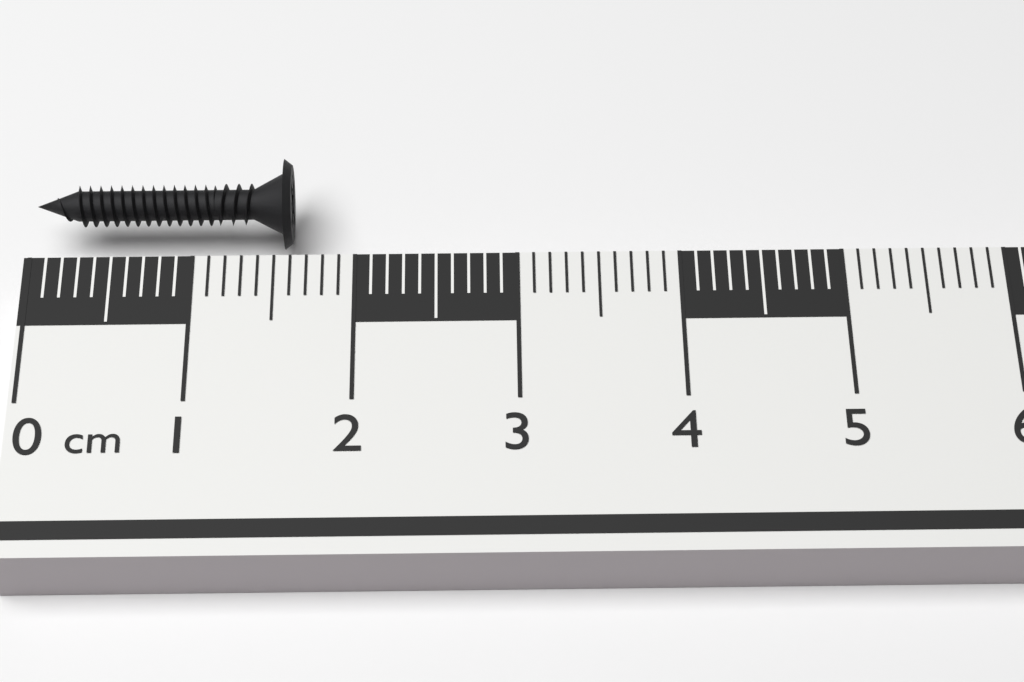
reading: 1.6 cm
